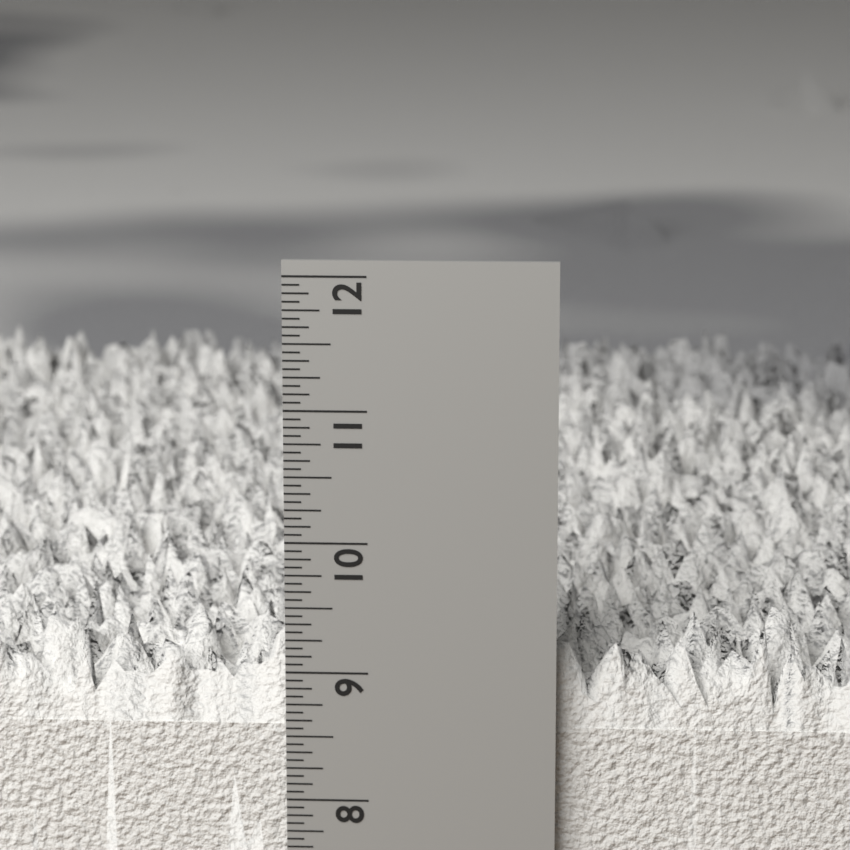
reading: 9.5000 in
